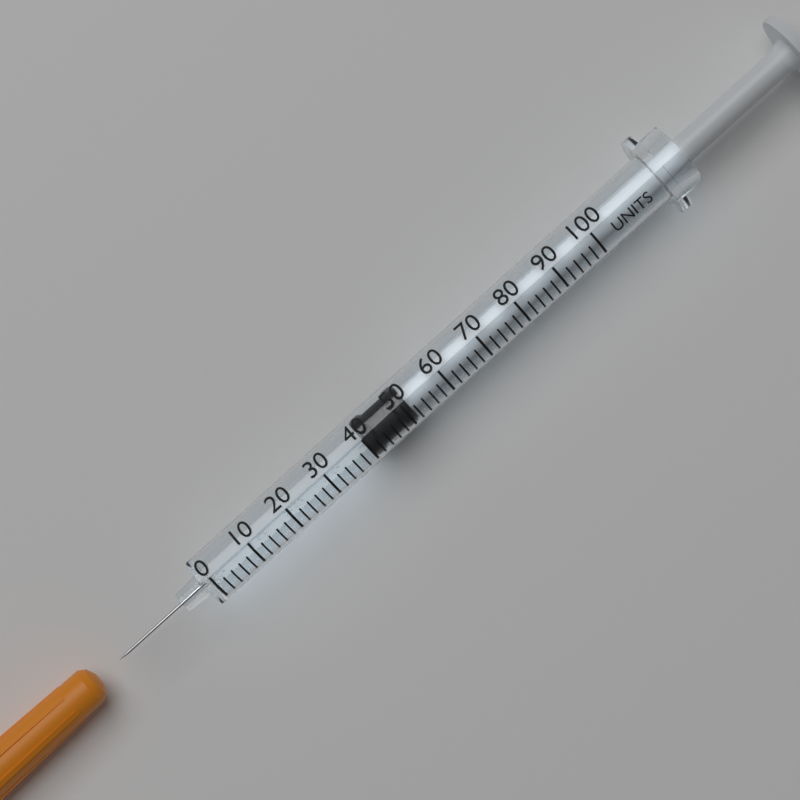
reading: 40 units
